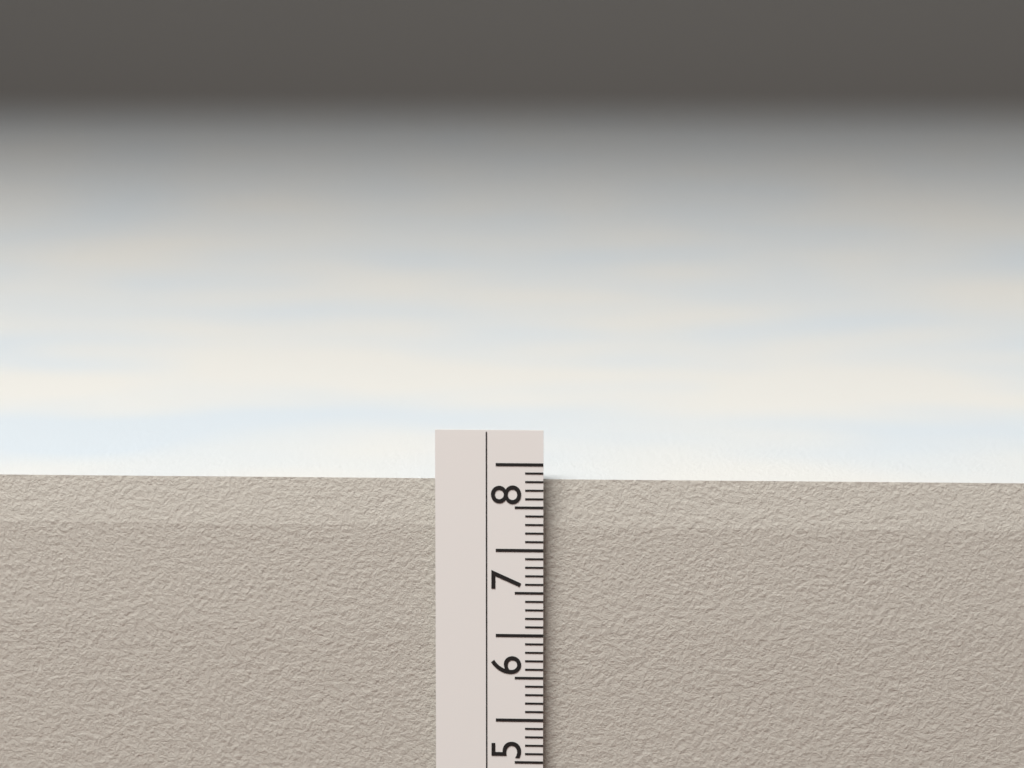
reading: 7.8 cm
